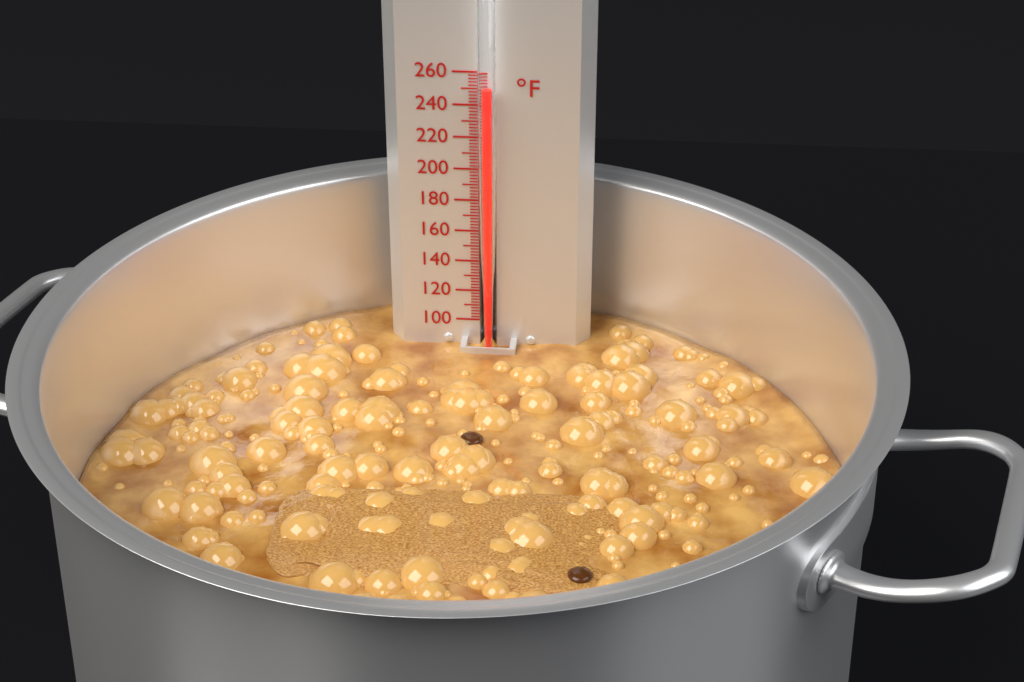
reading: 252 °F
